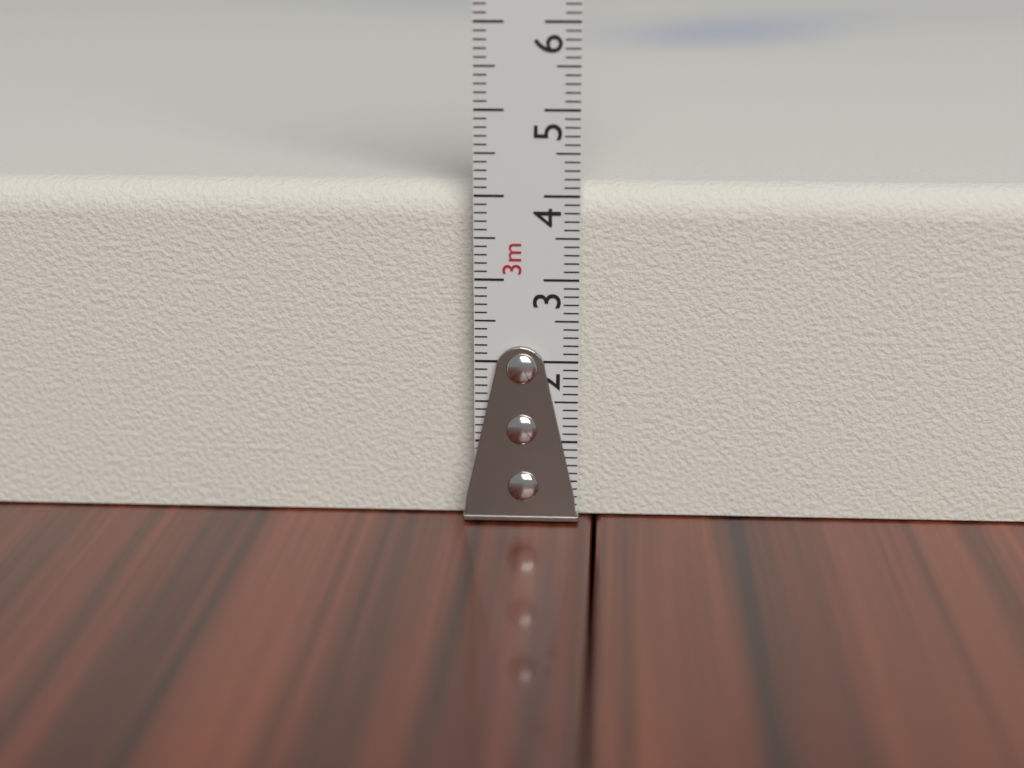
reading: 4.1 cm
